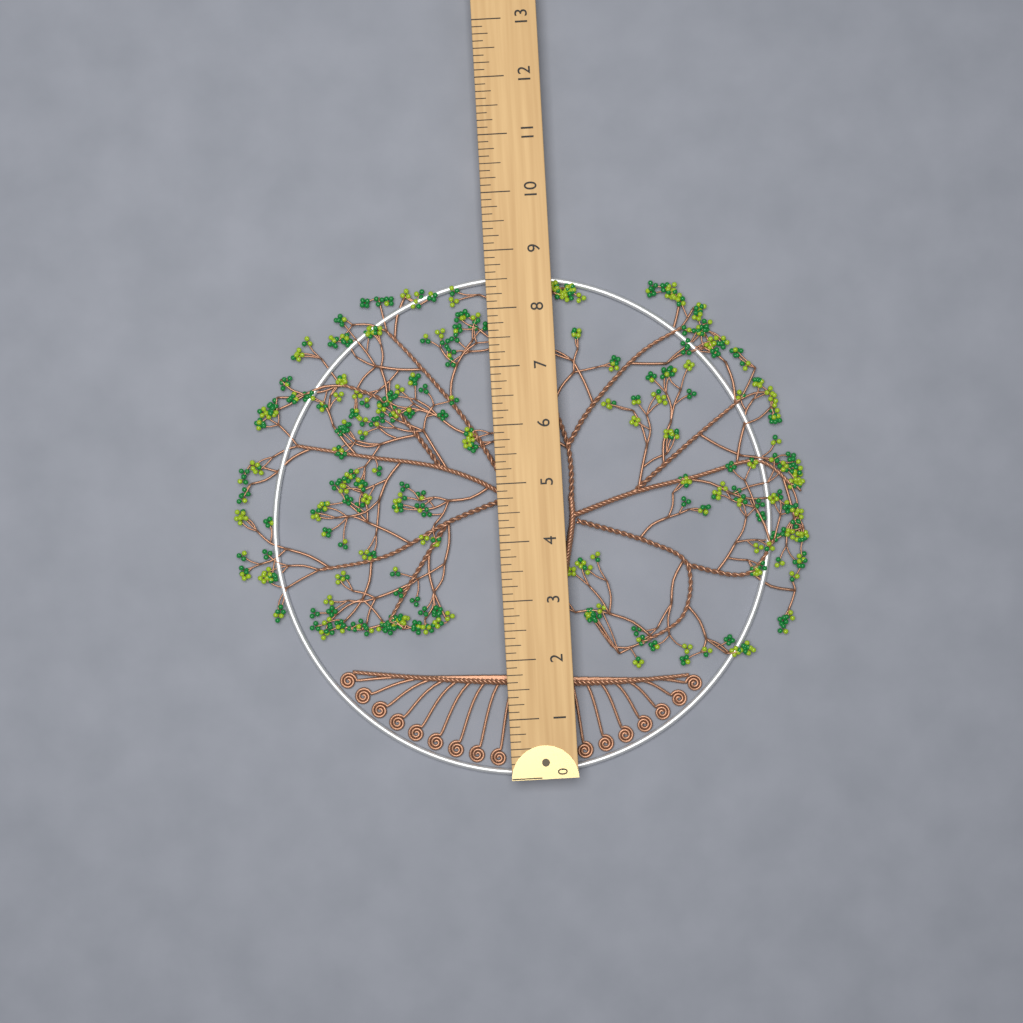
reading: 8.625 (no unit)
